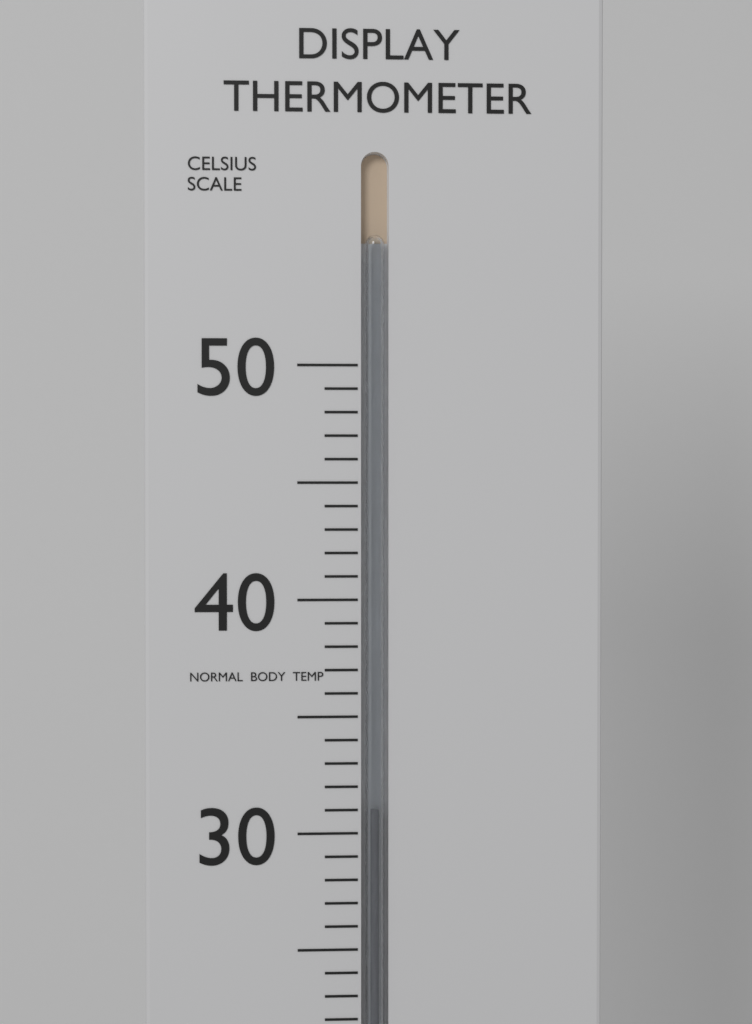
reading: 31 °C
